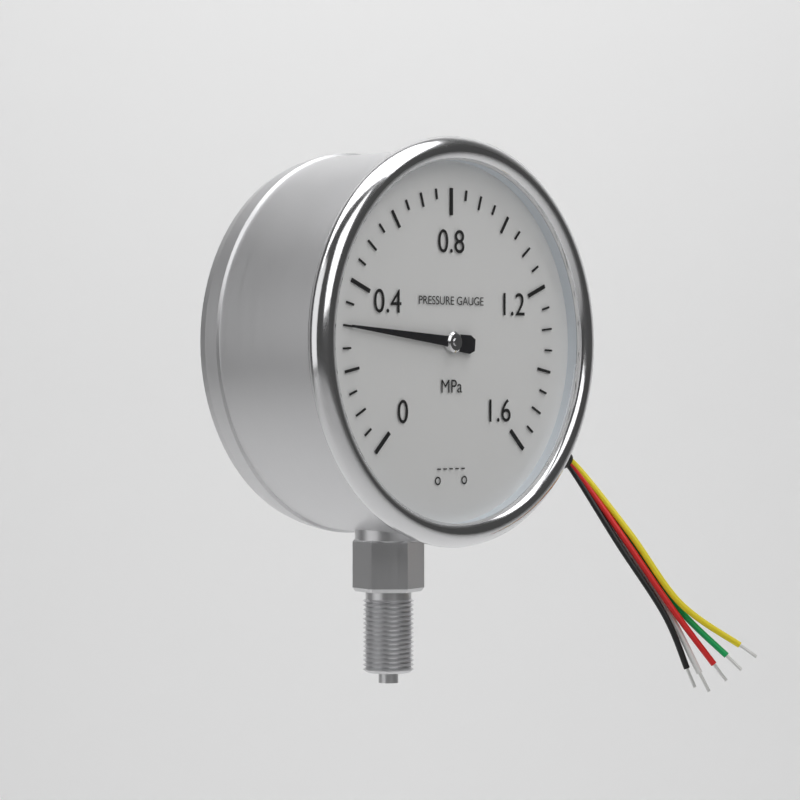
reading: 0.30 MPa
